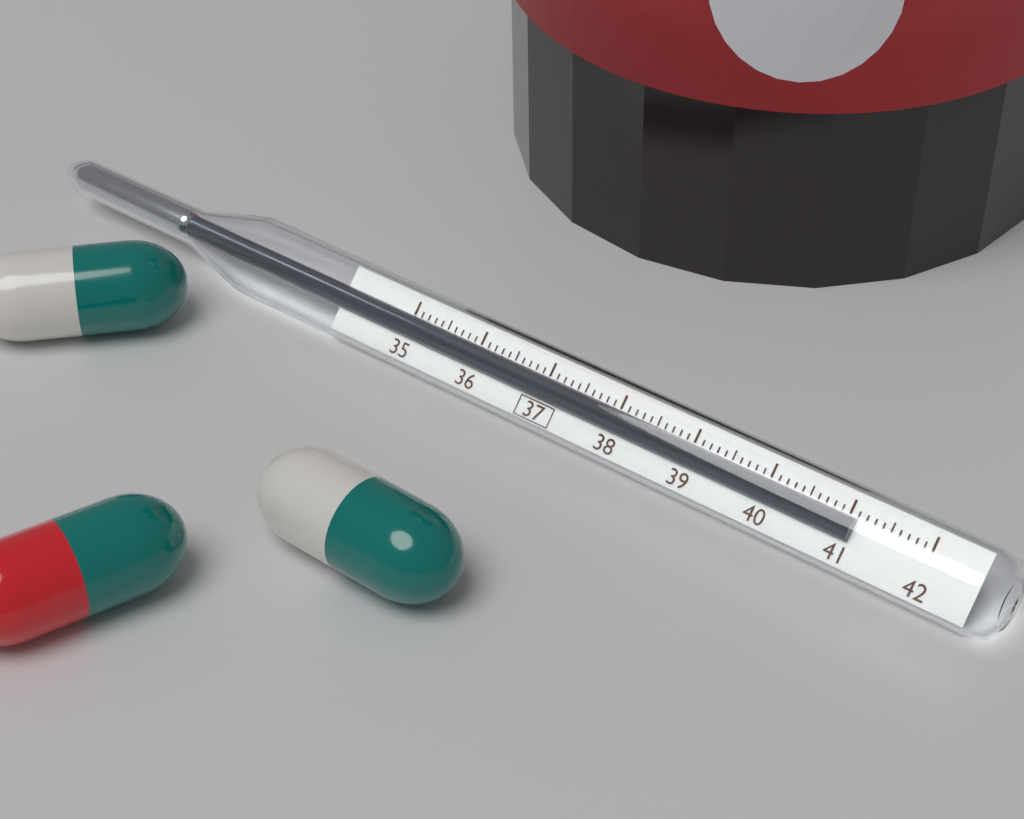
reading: 41.1 (no unit)
